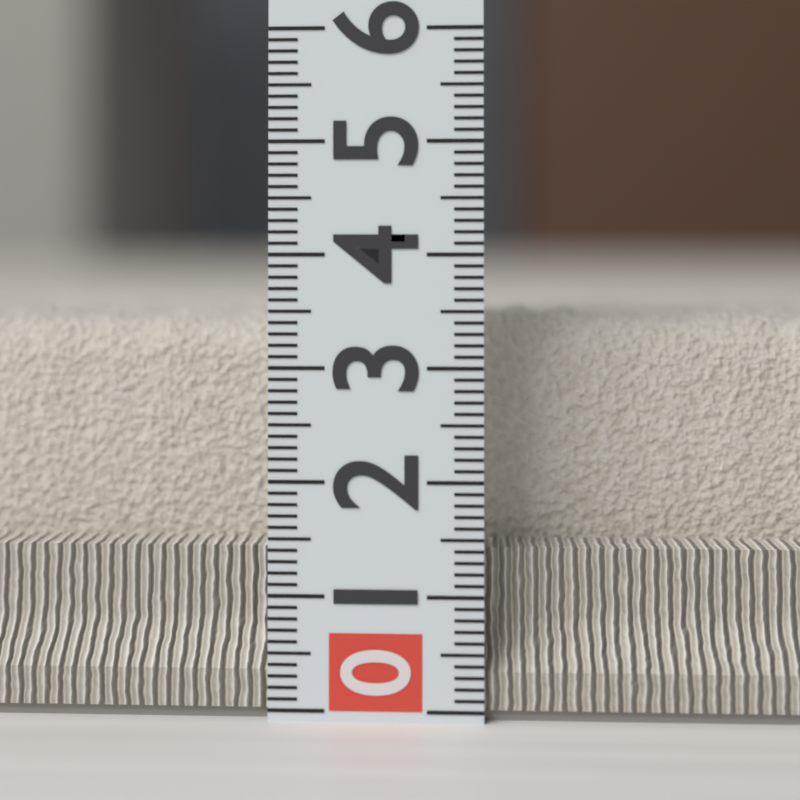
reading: 3.5 (no unit)
